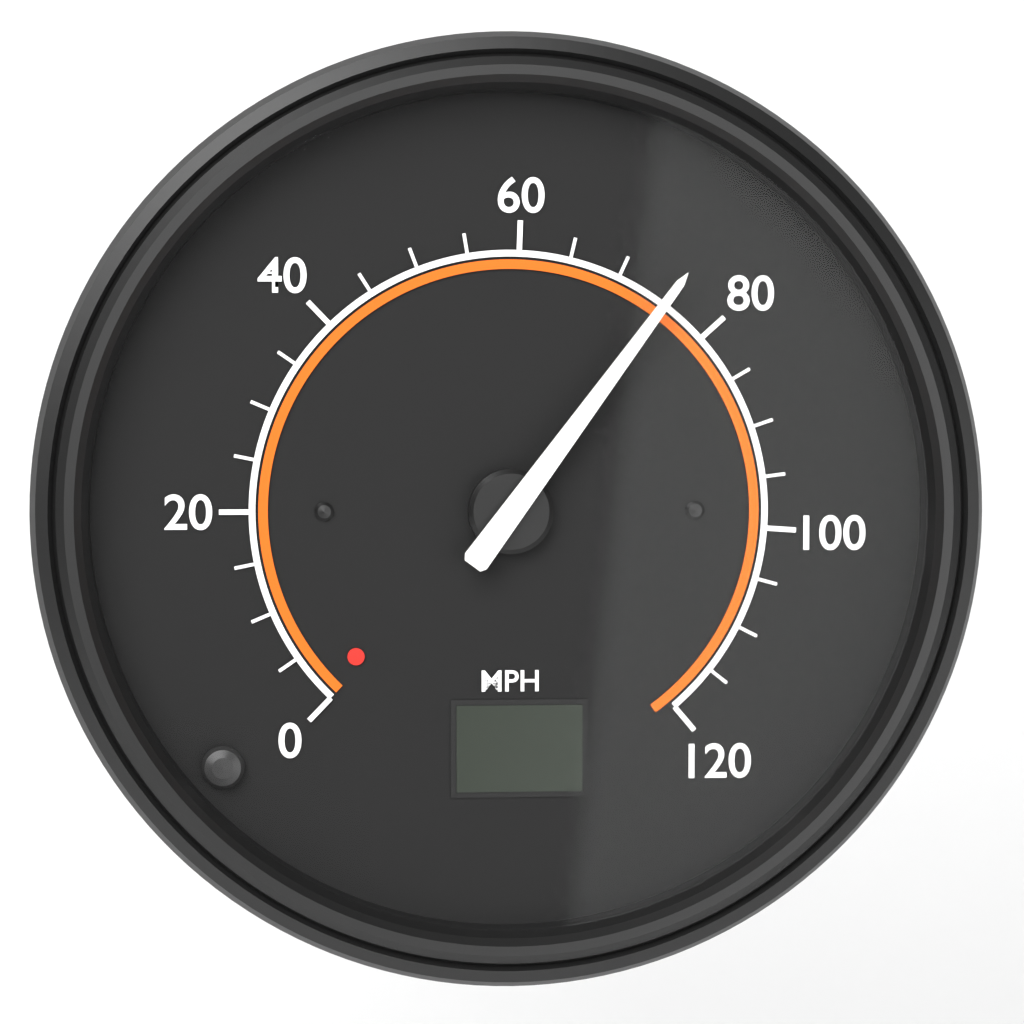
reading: 75 MPH
